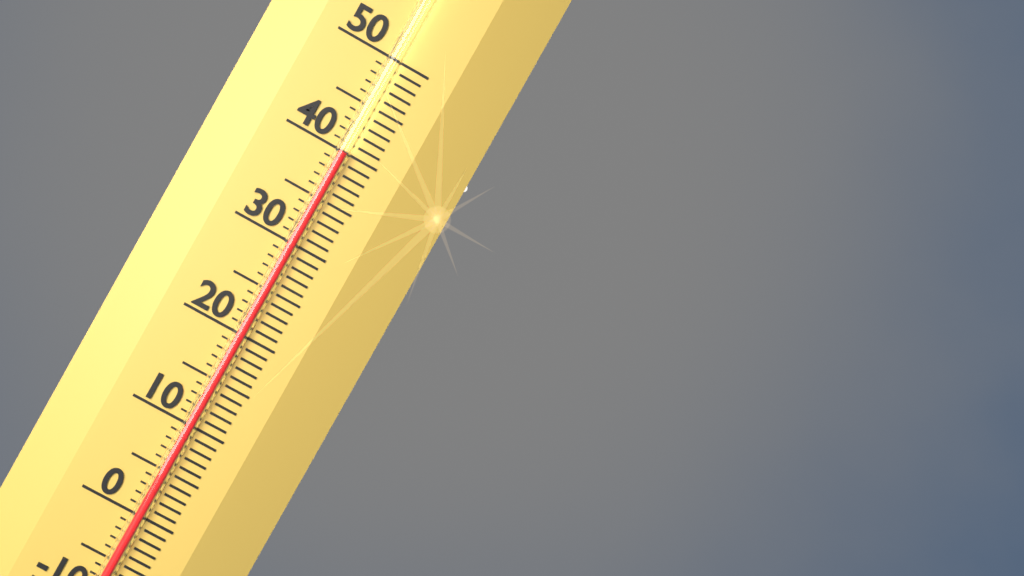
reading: 40 (no unit)
